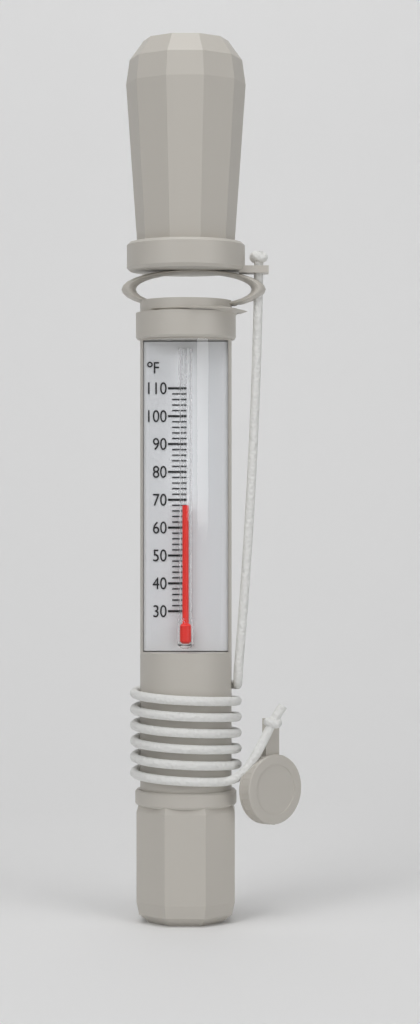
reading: 68 °F
